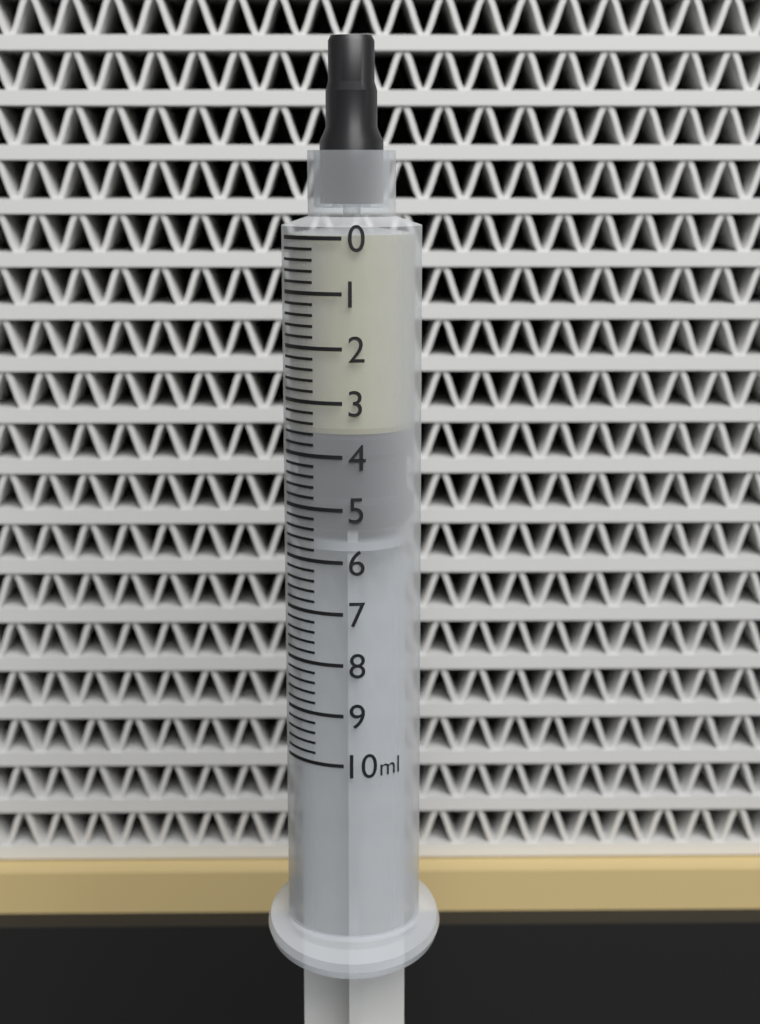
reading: 3.6 ml
